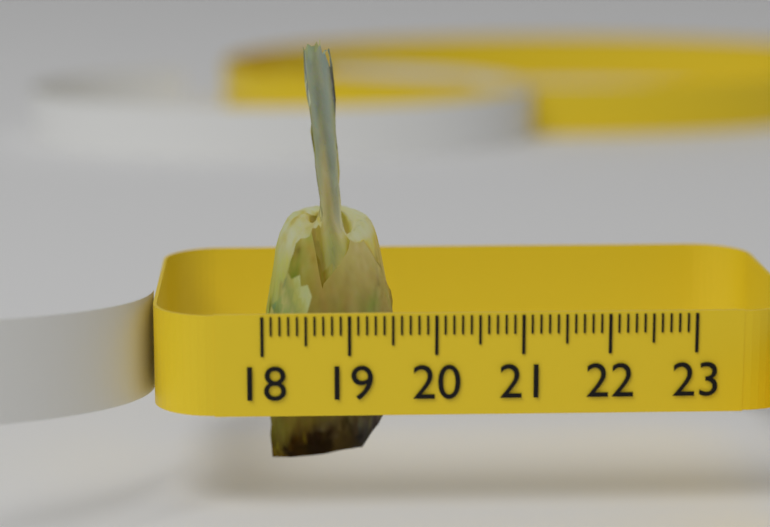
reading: 19.6 (no unit)
